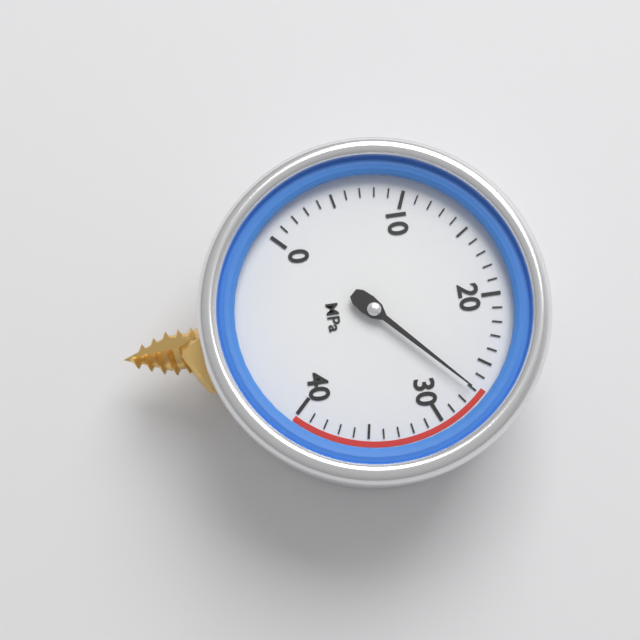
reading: 27 MPa
